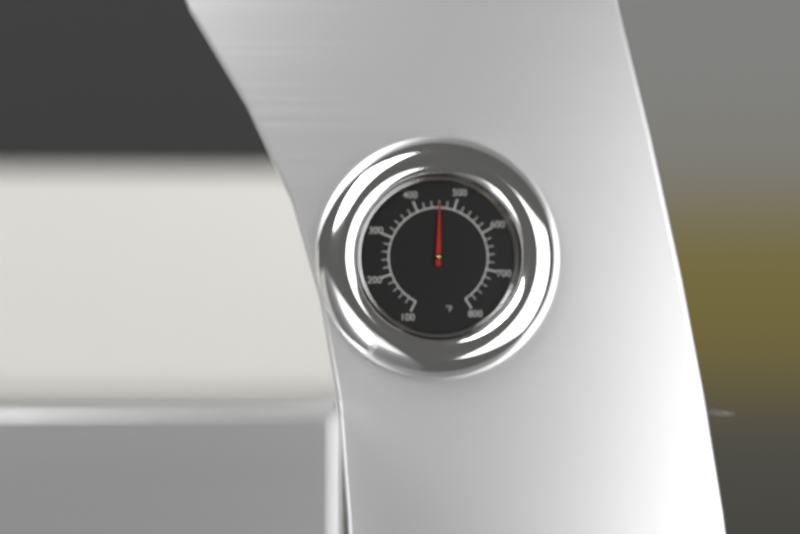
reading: 460 °F
